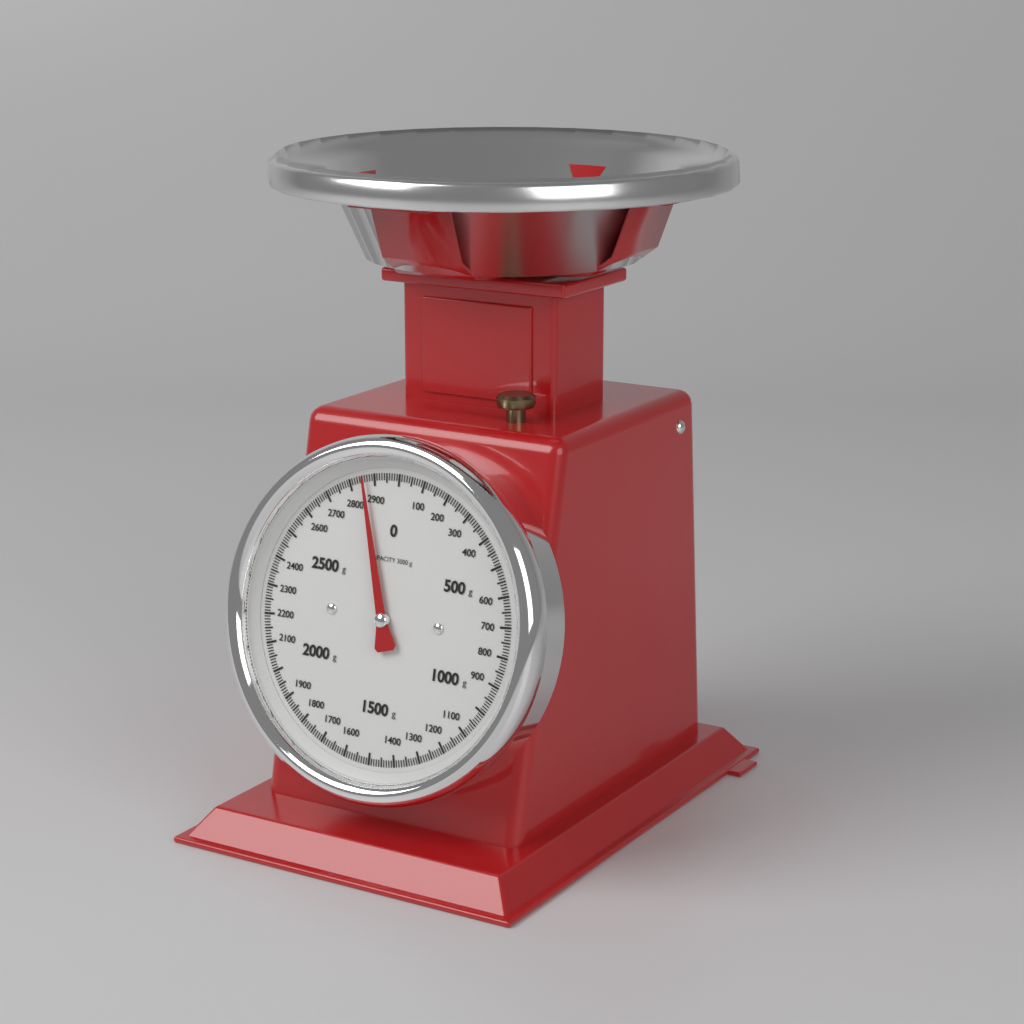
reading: 2860 g
